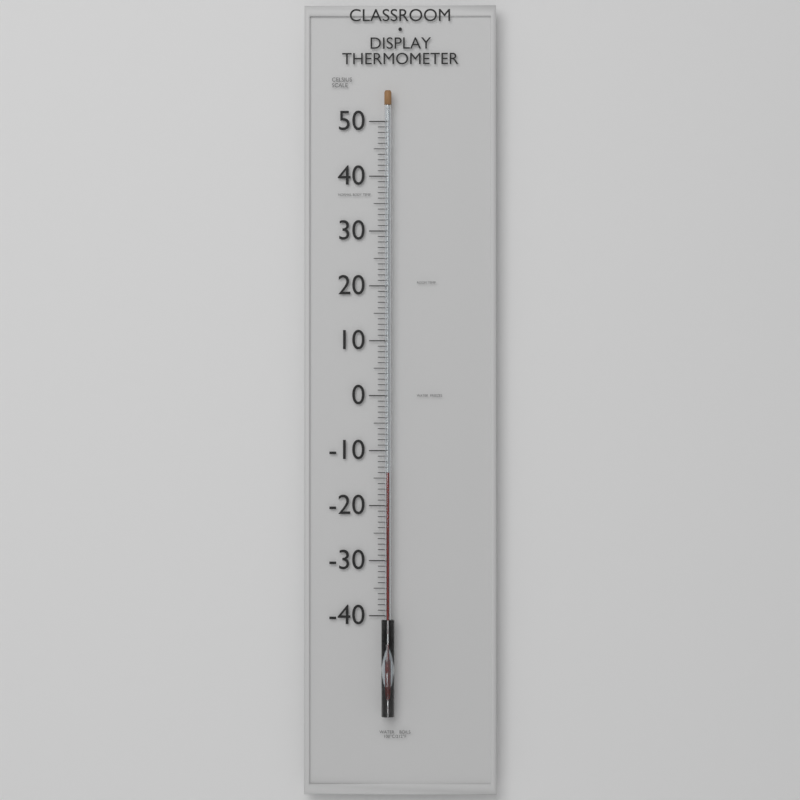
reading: -14 °C
